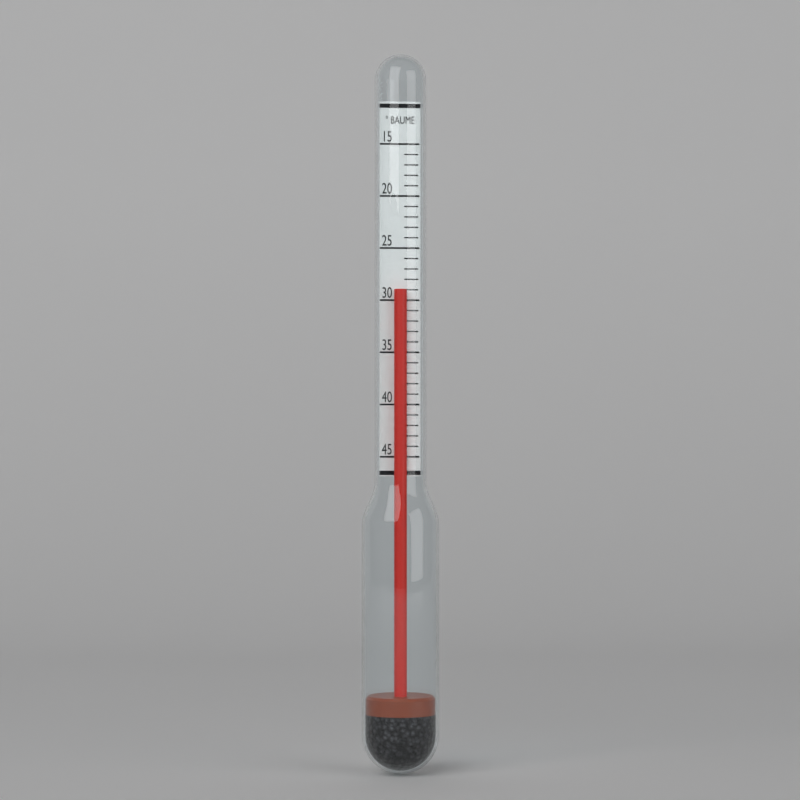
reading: 29 °Baumé
